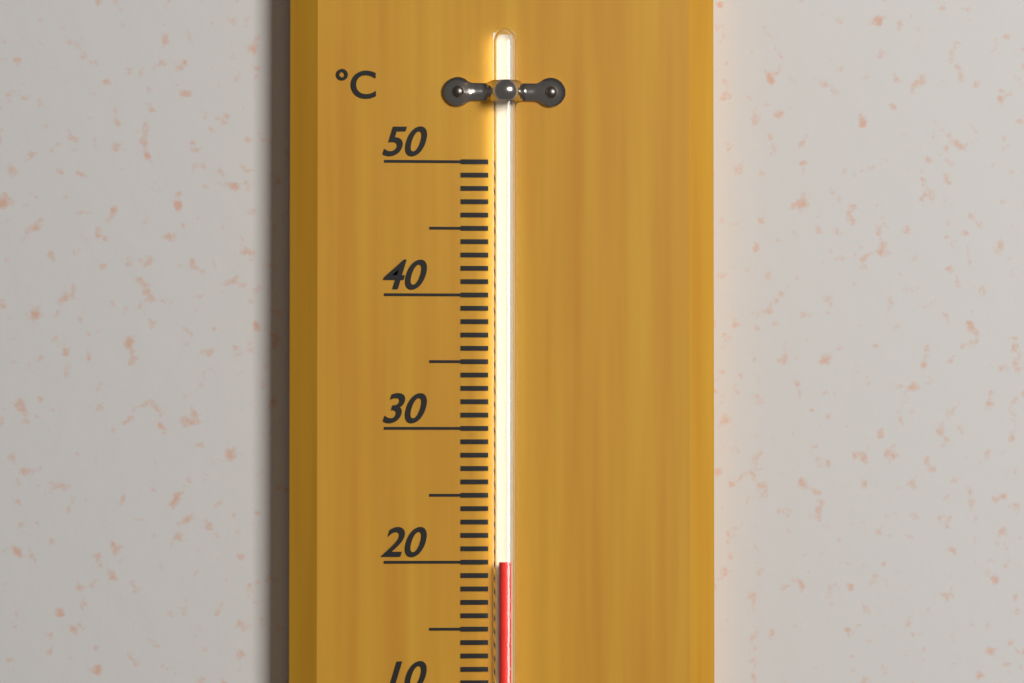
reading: 20 °C
